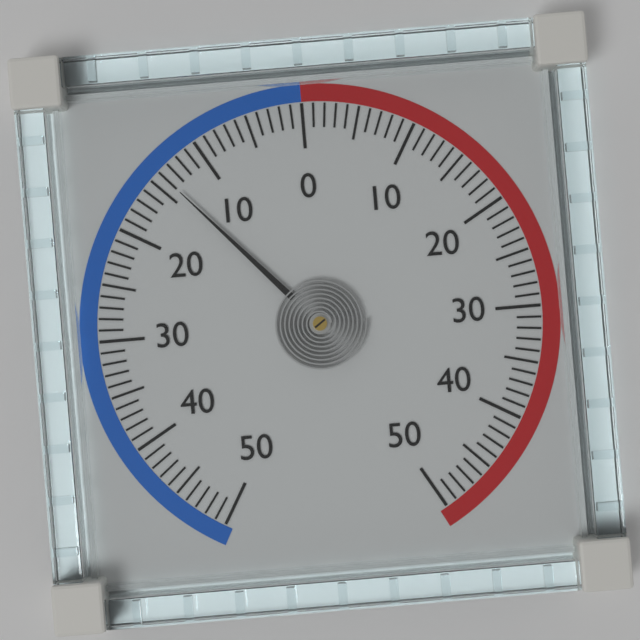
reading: -14 (no unit)
